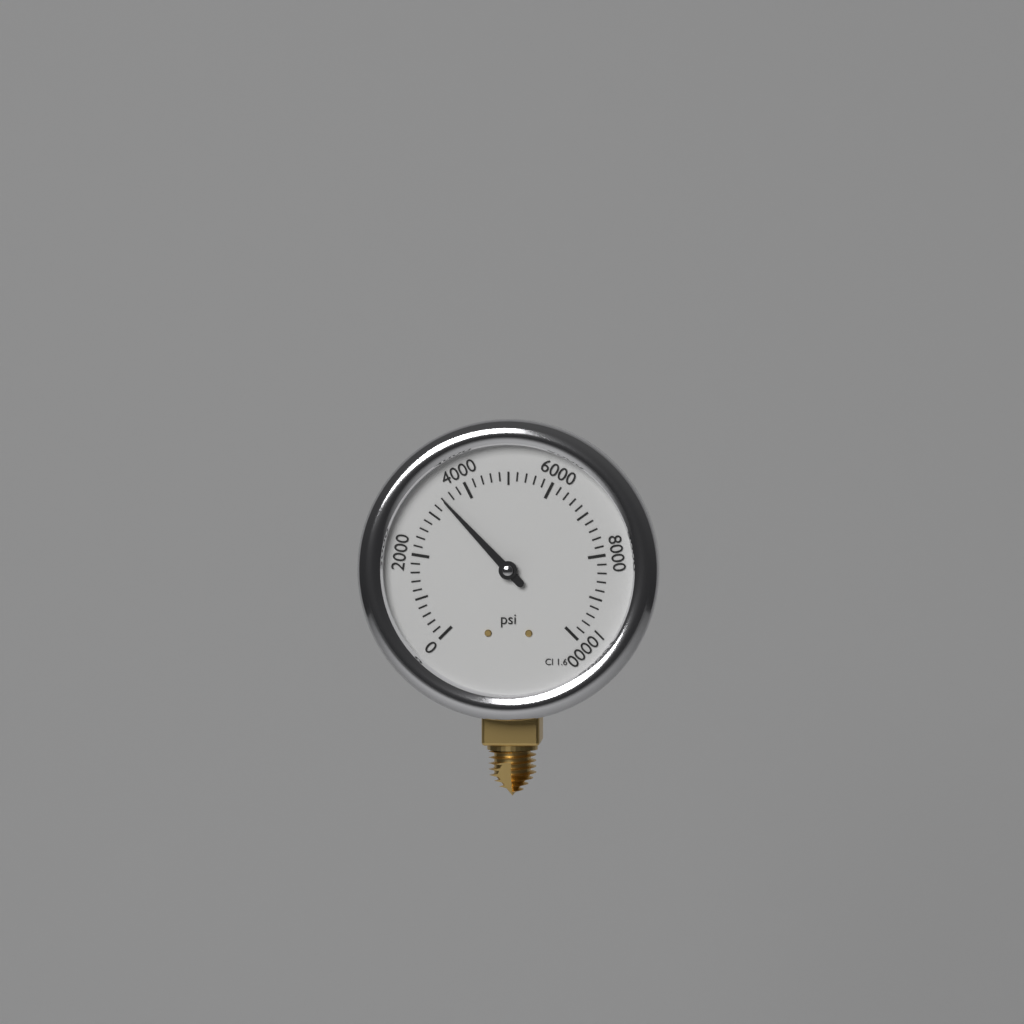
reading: 3400 psi
